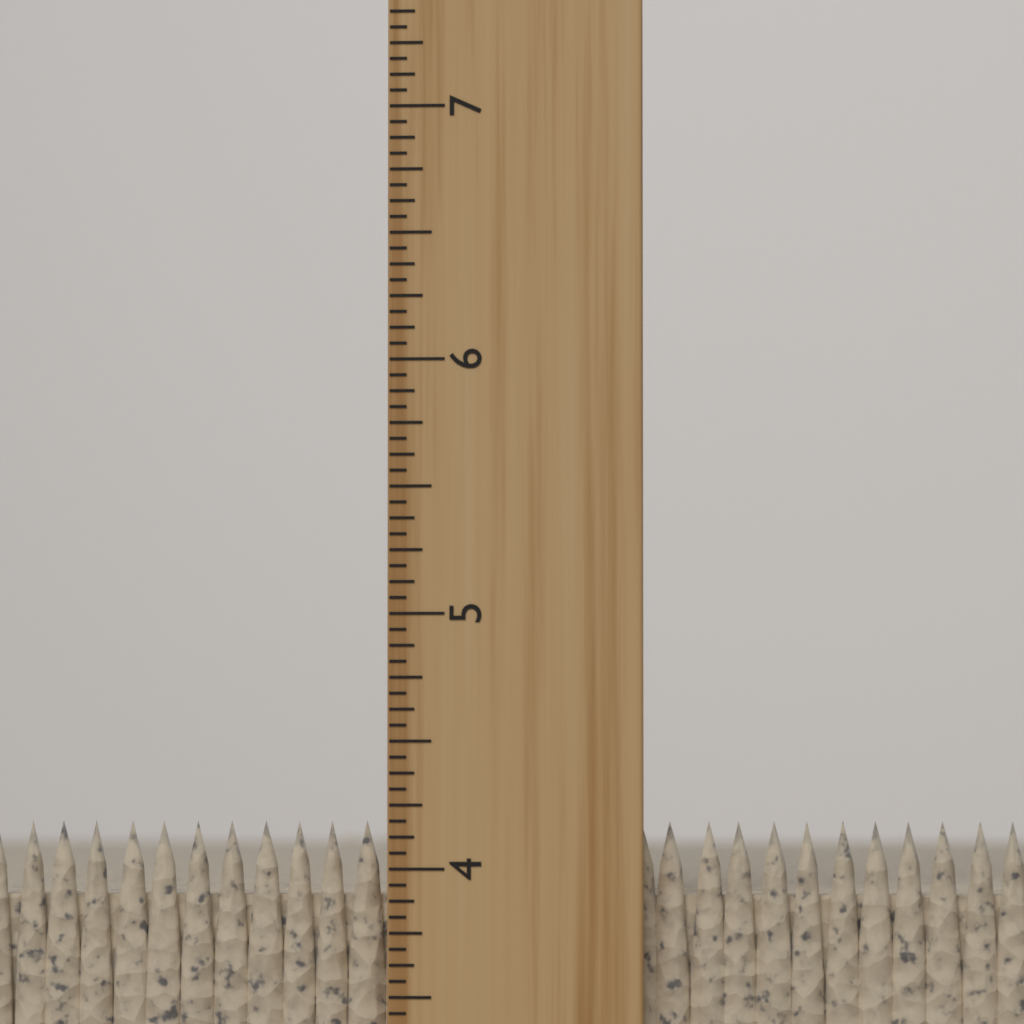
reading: 4.1875 inch
